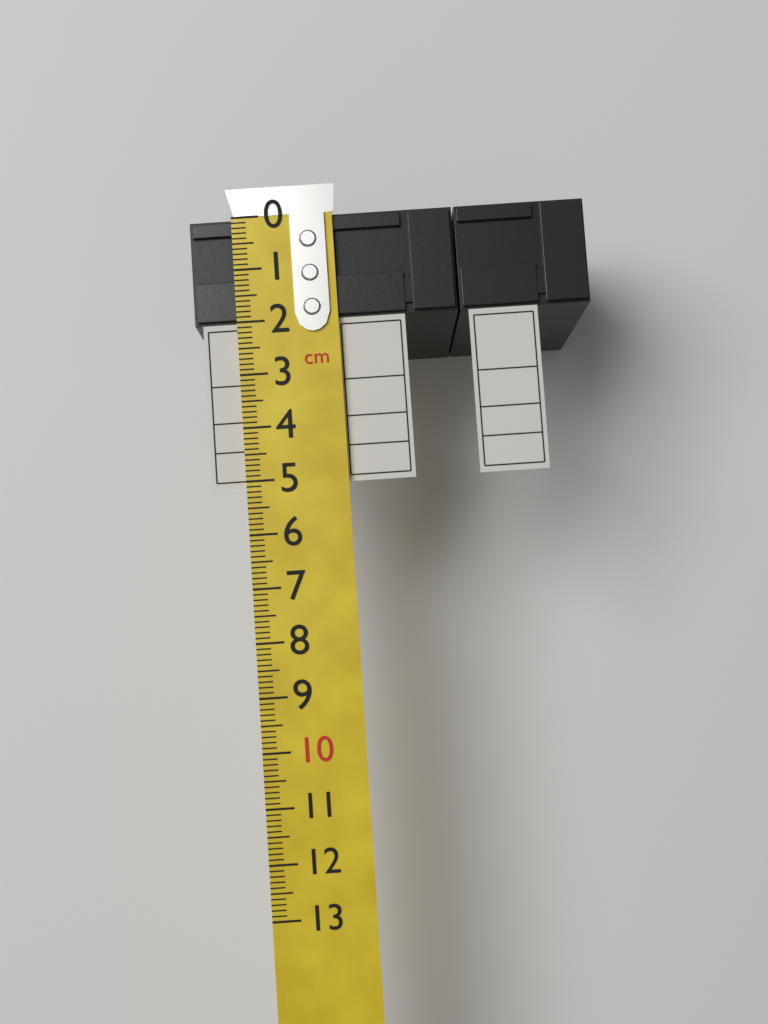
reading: 2.0 cm
